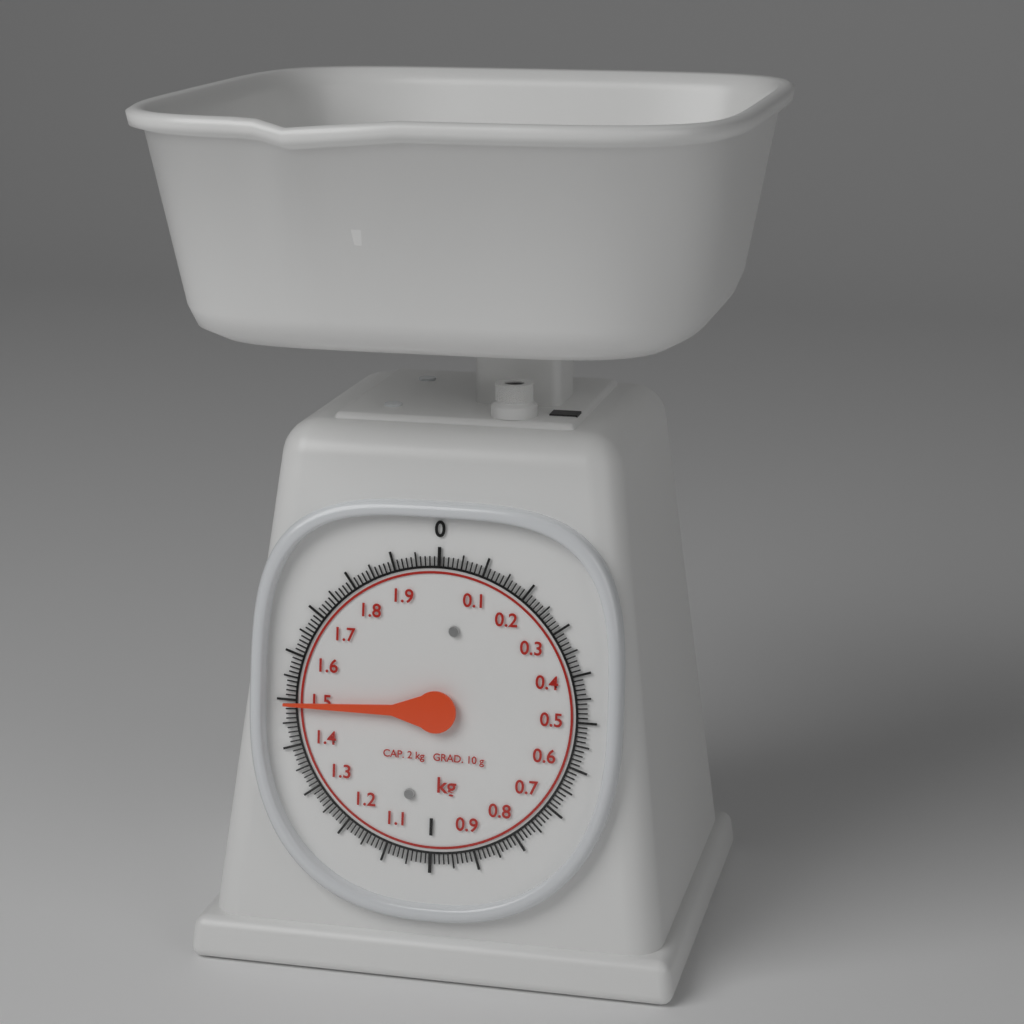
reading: 1.49 kg
